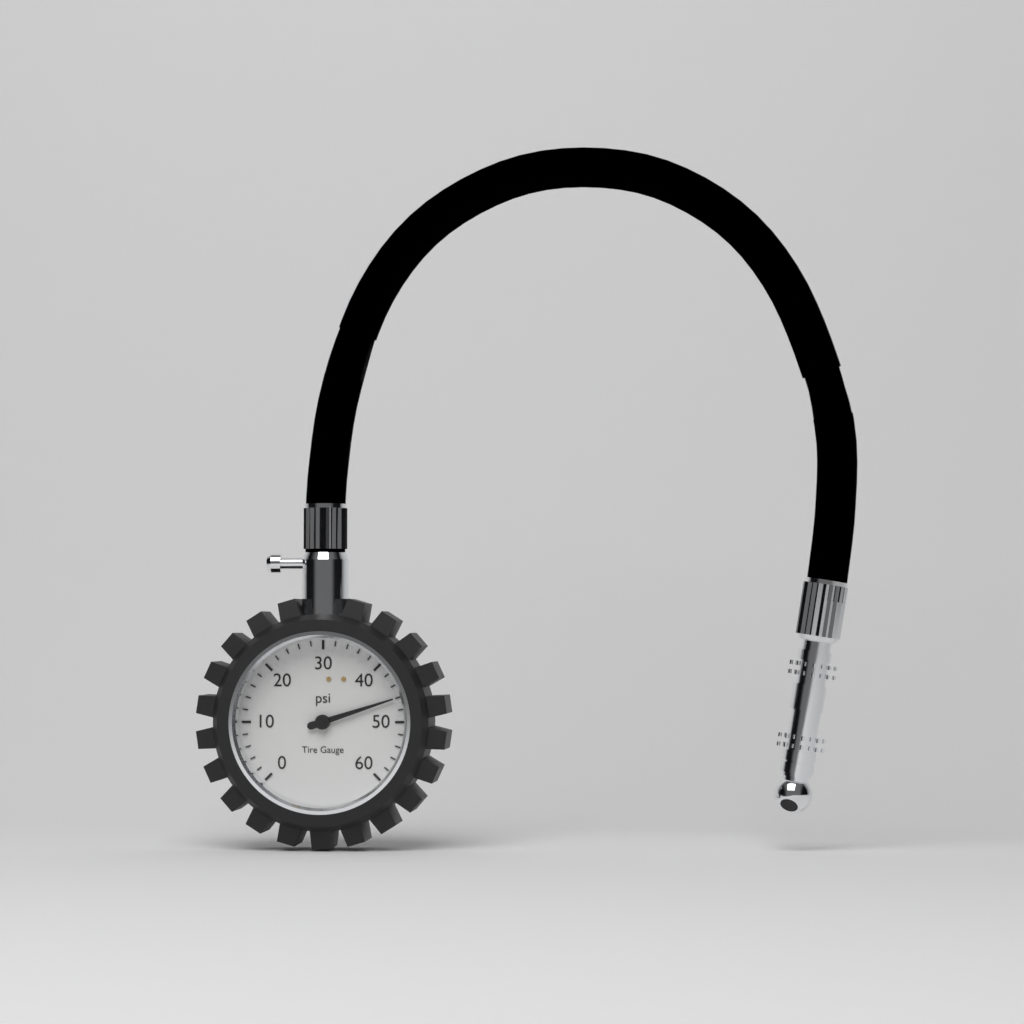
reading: 46 psi
